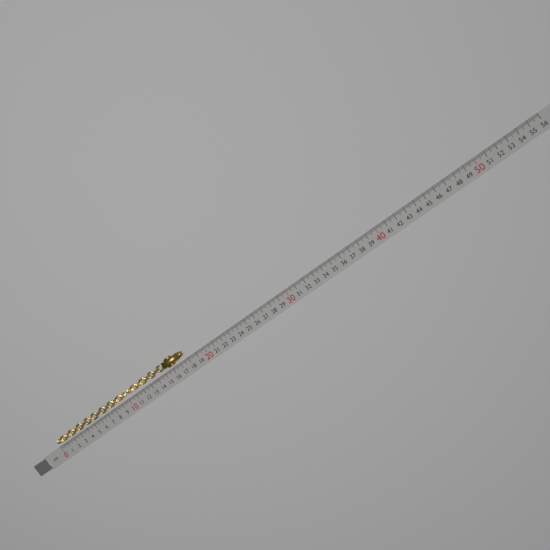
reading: 17.8 cm
